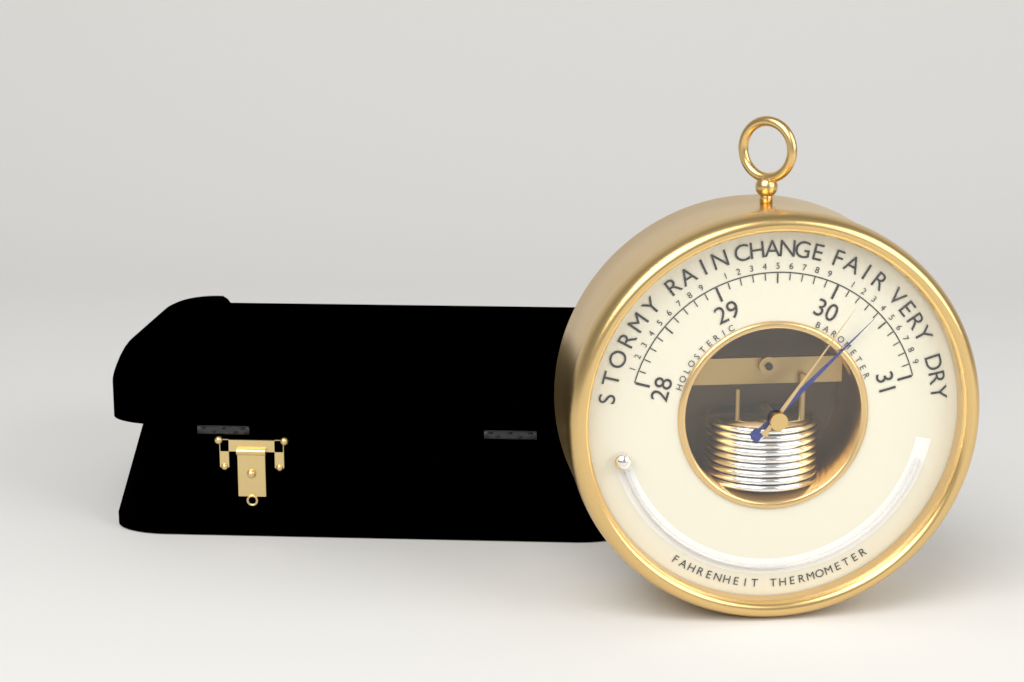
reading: 30.4 inHg
